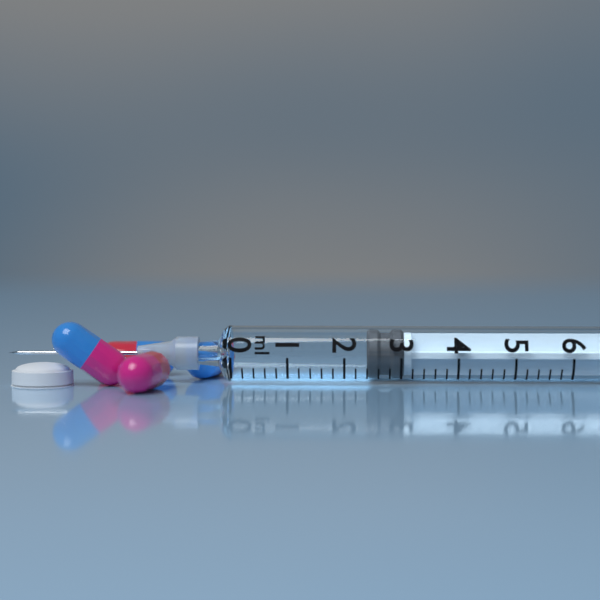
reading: 2.4 ml
